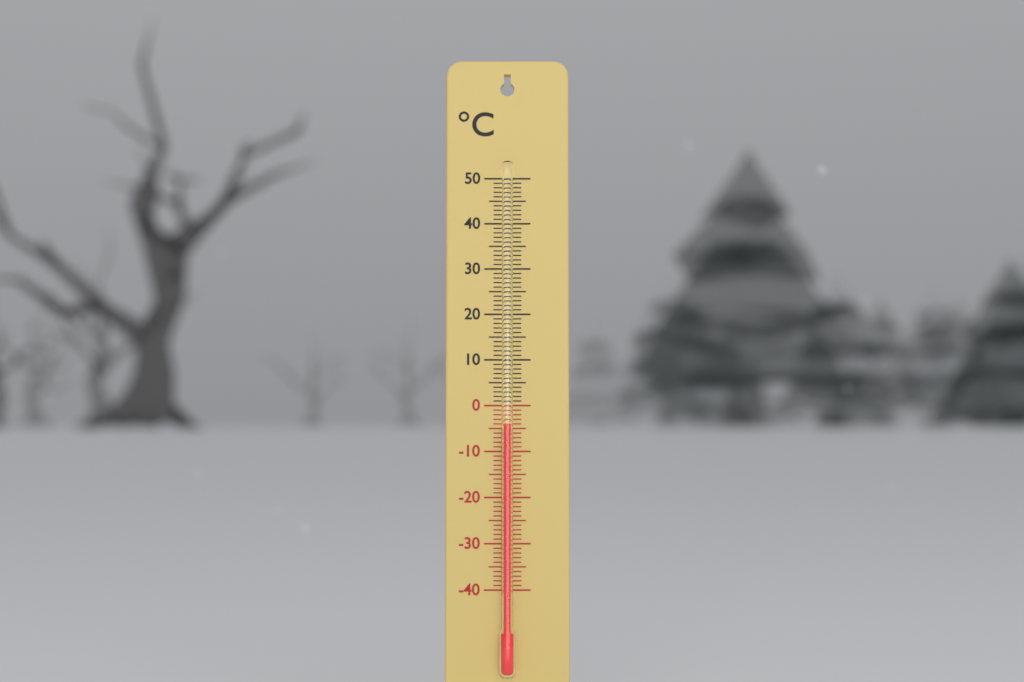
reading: -4 °C
